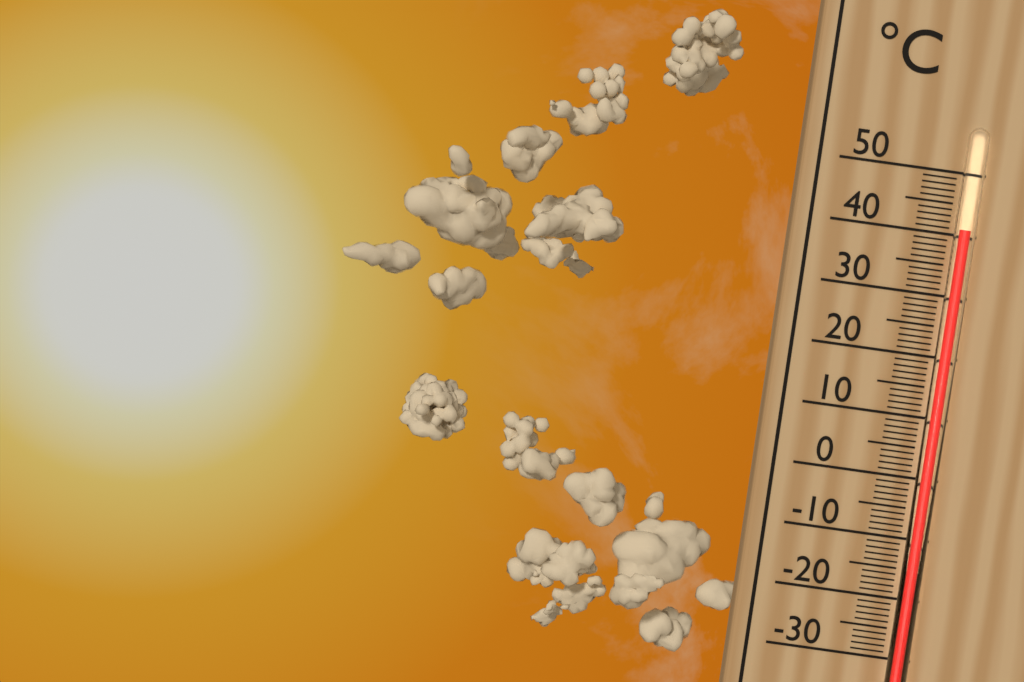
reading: 41 °C
